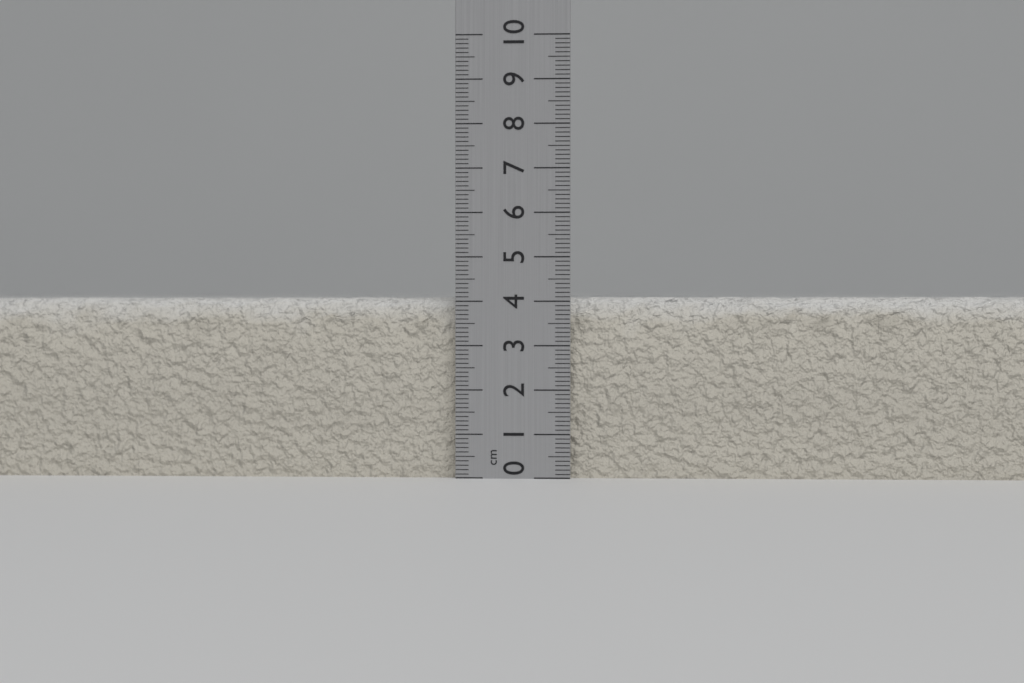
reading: 4.1 cm
